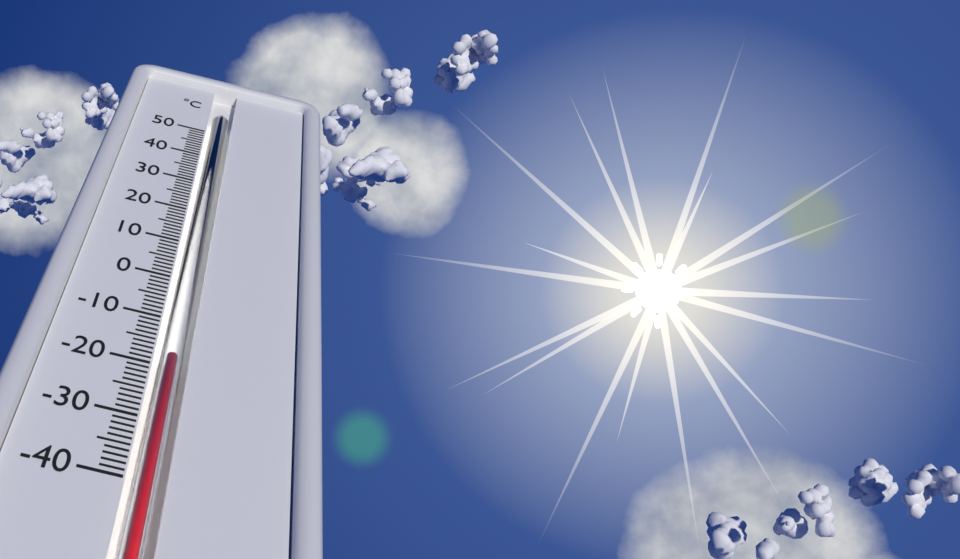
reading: -18 °C
